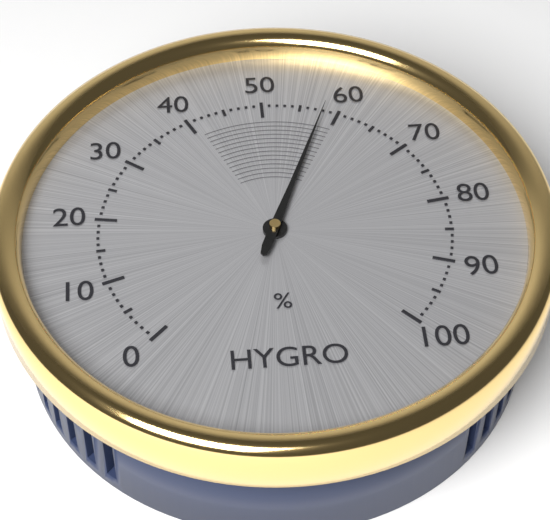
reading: 58 %
